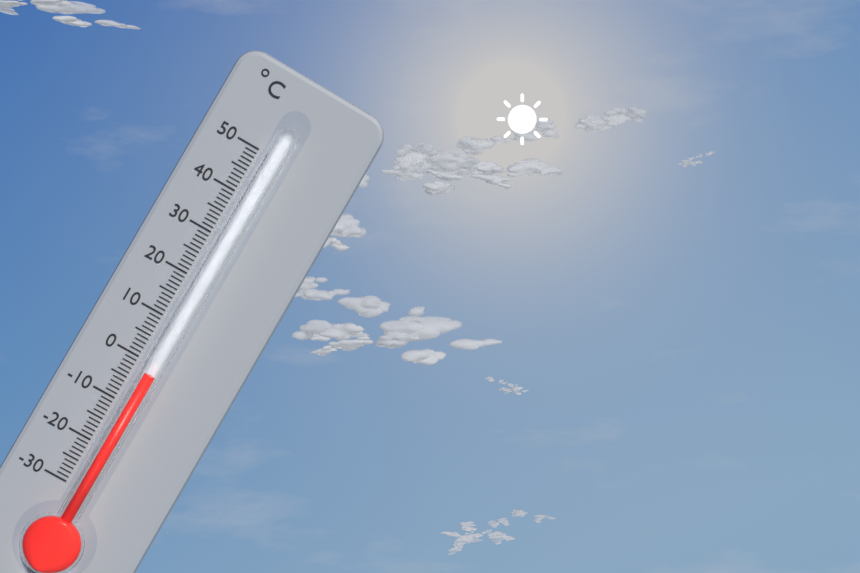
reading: -2 °C
